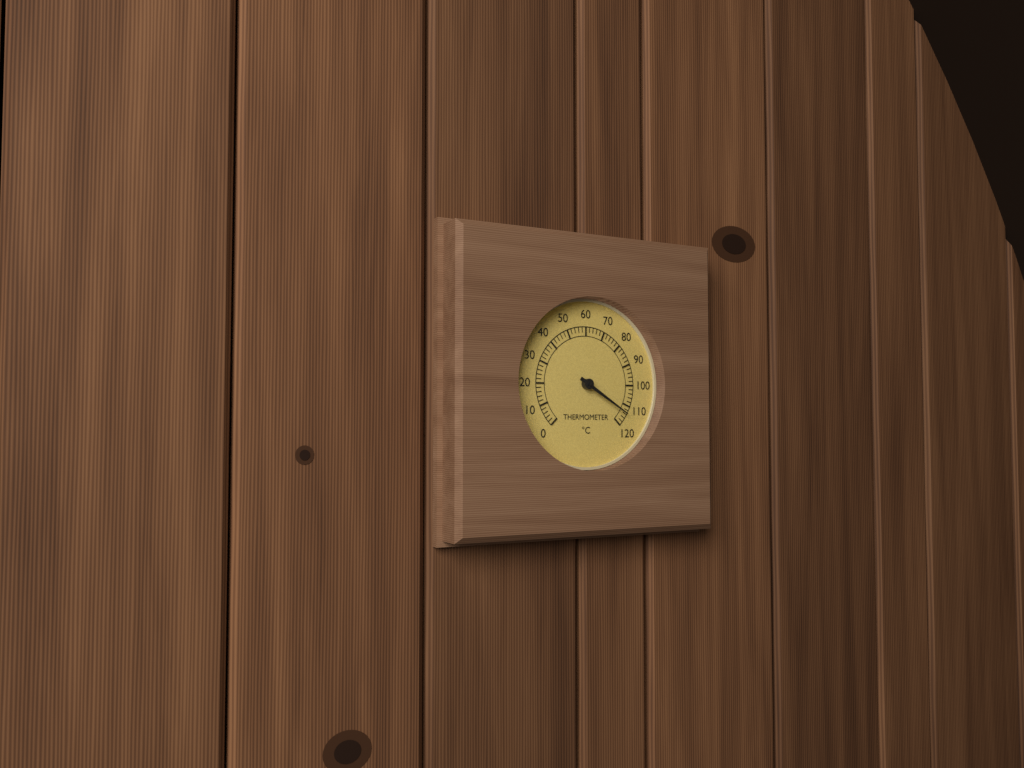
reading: 114 °C
